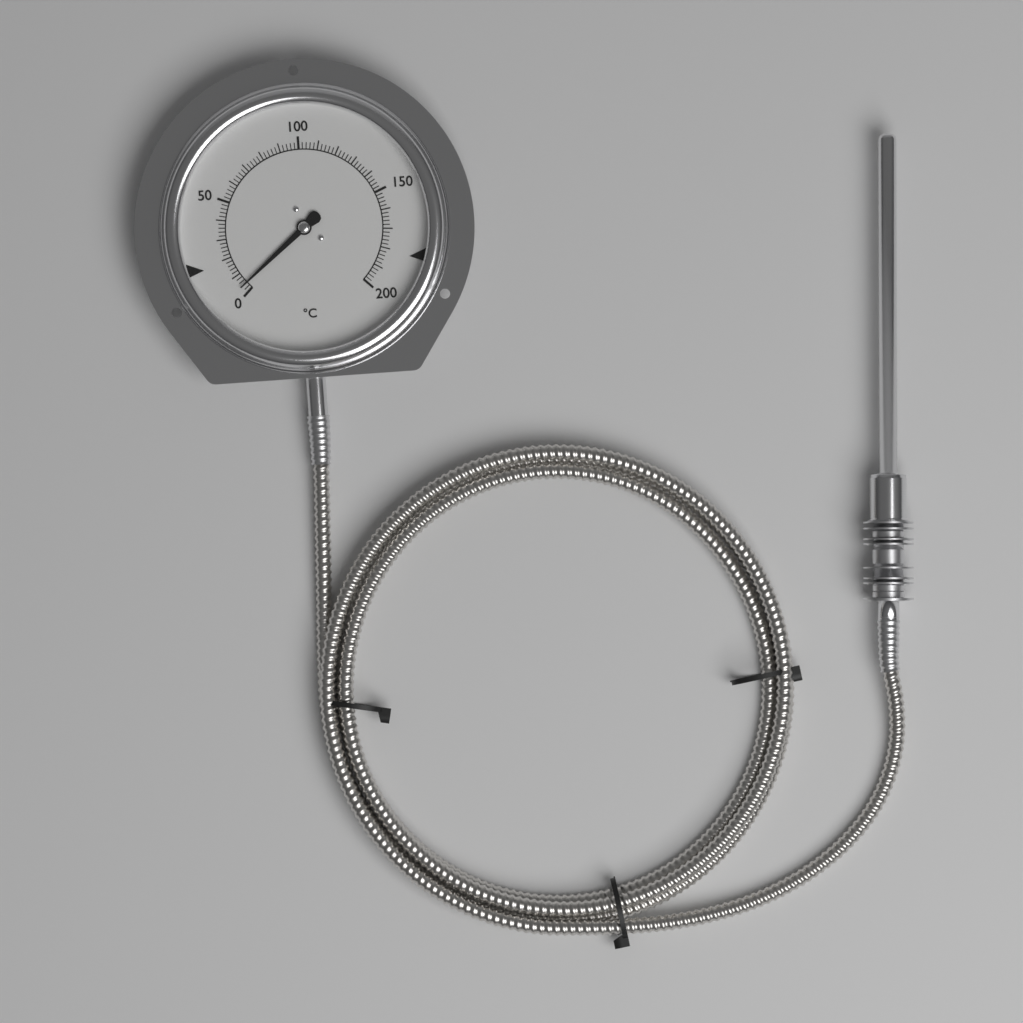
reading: 4 °C
